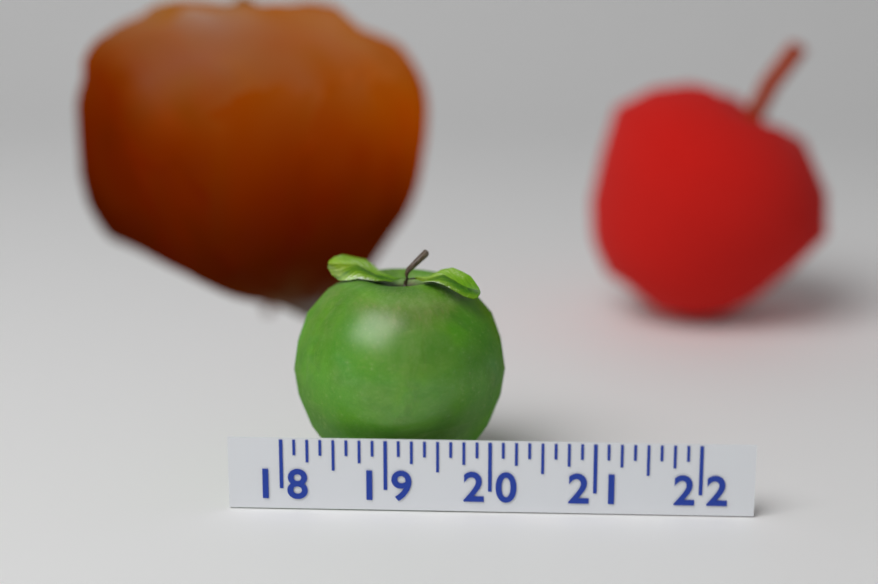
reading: 20.125 (no unit)
